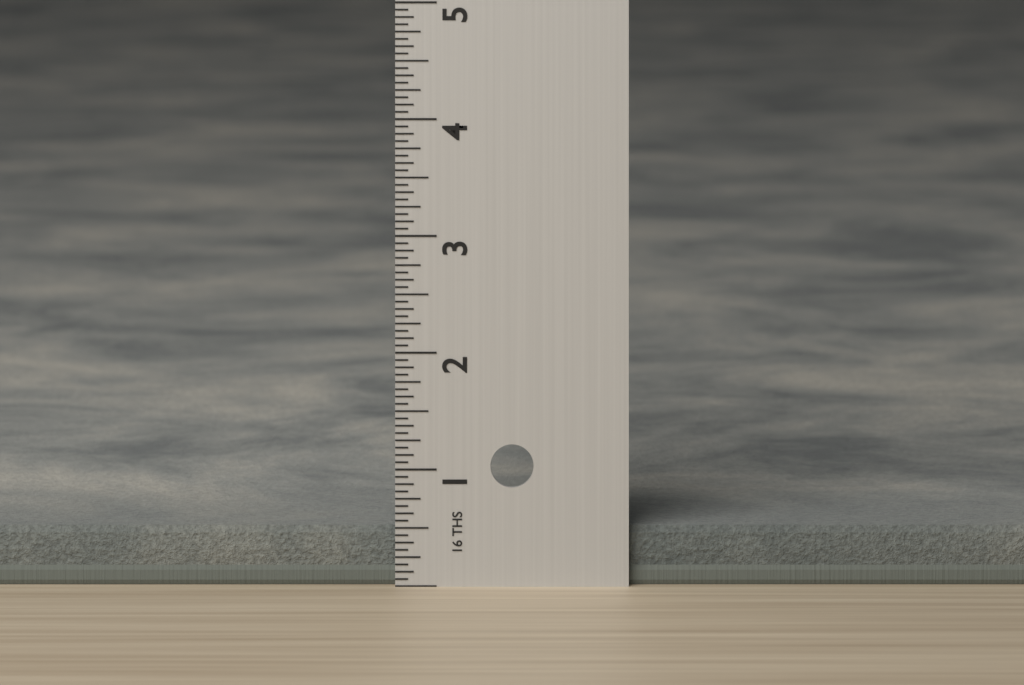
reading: 0.5000 in
